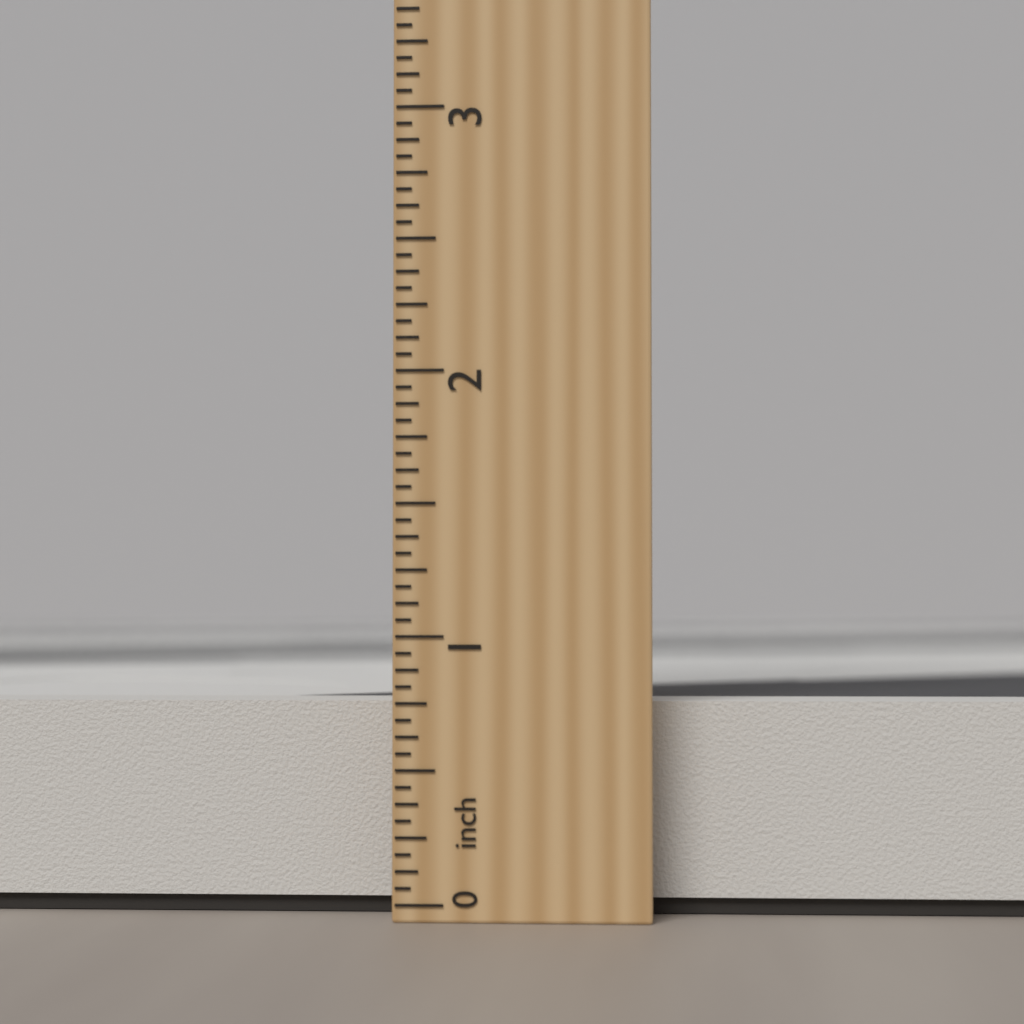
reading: 0.7500 inch
